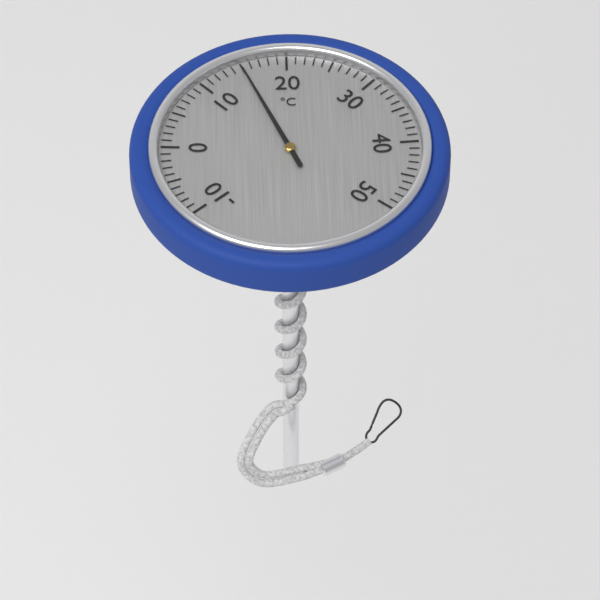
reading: 15 °C
